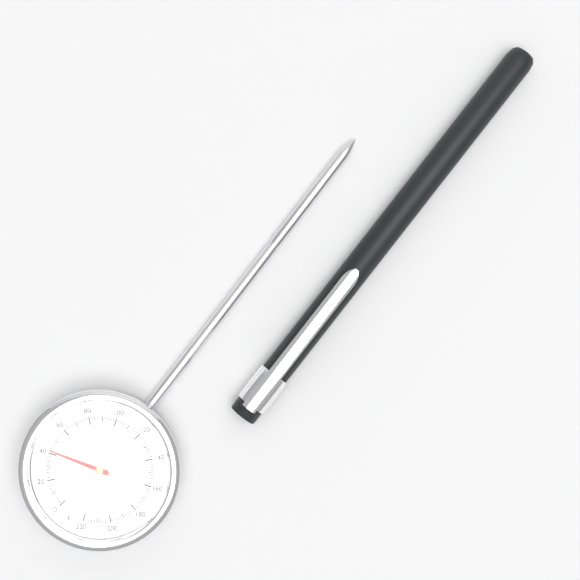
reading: 42 °F
